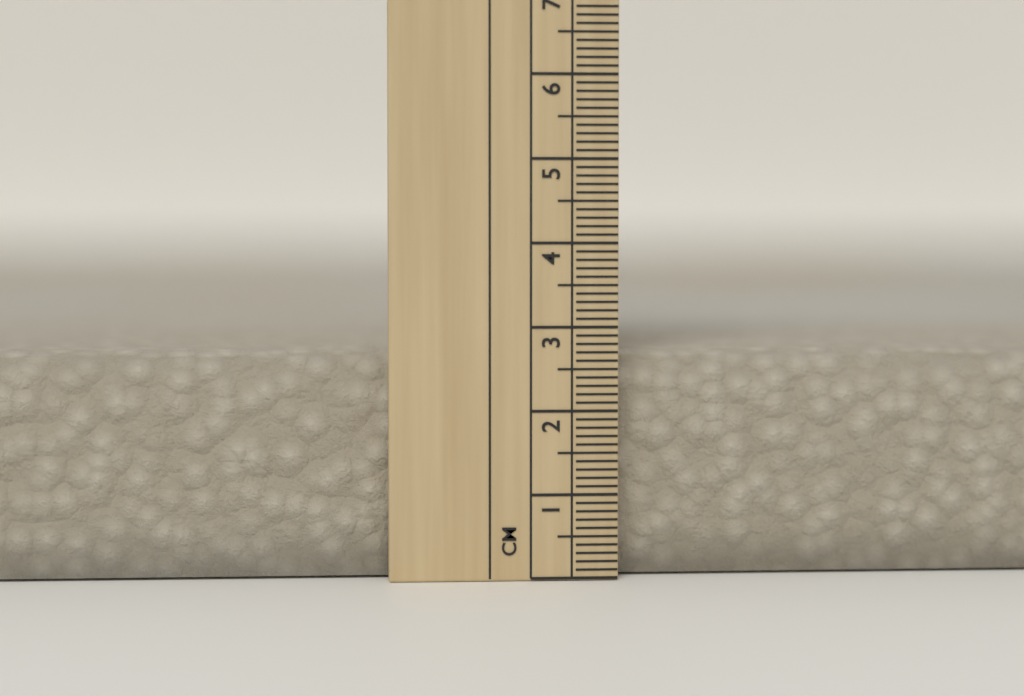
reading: 2.7 cm
